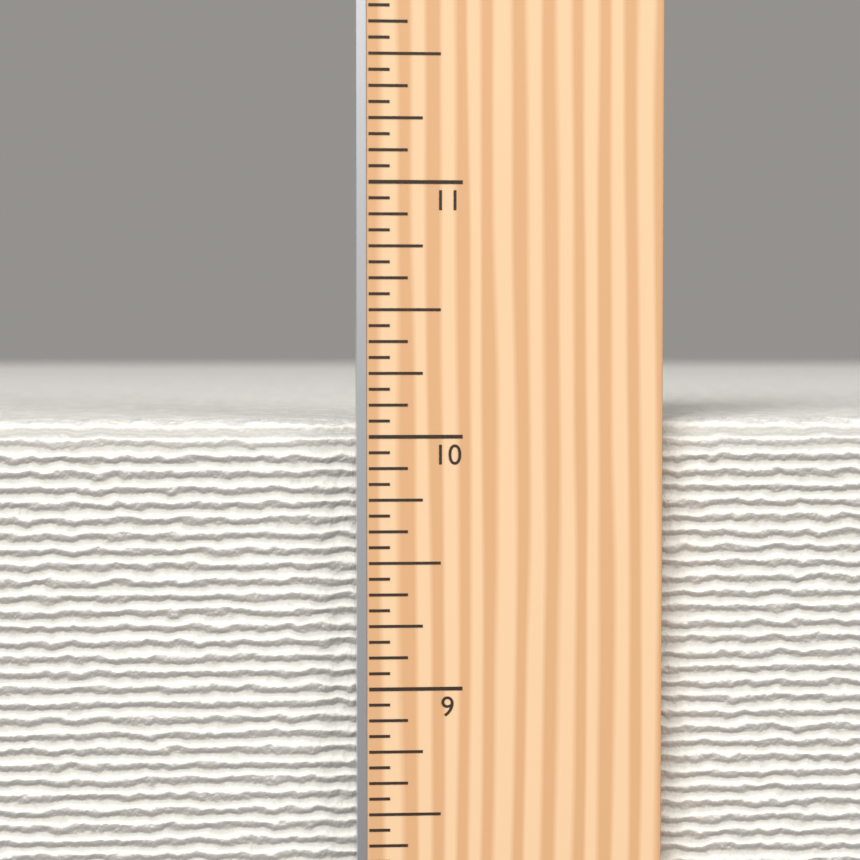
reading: 10.0625 in
